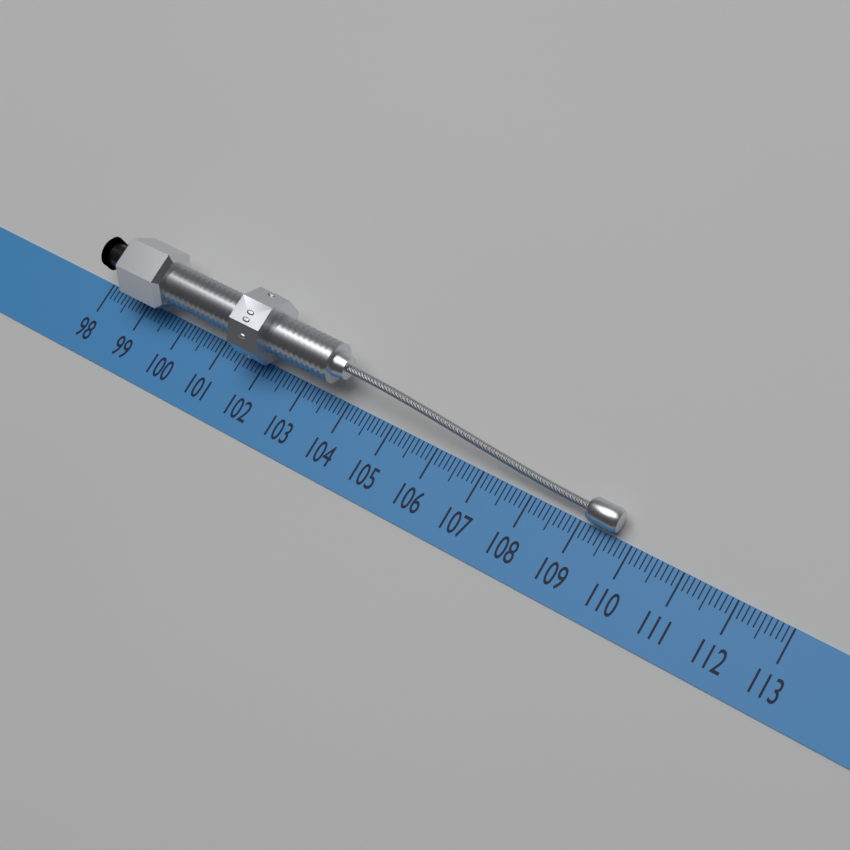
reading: 109.7 (no unit)
